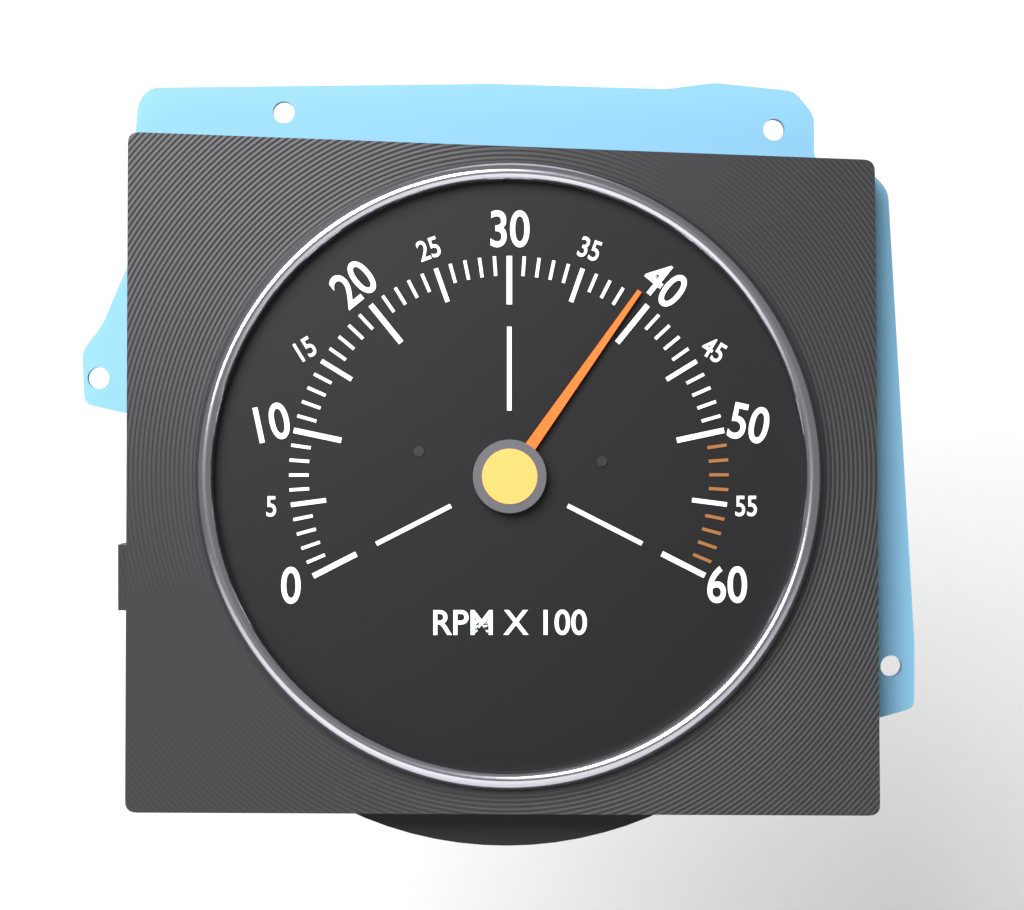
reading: 3900 RPM
